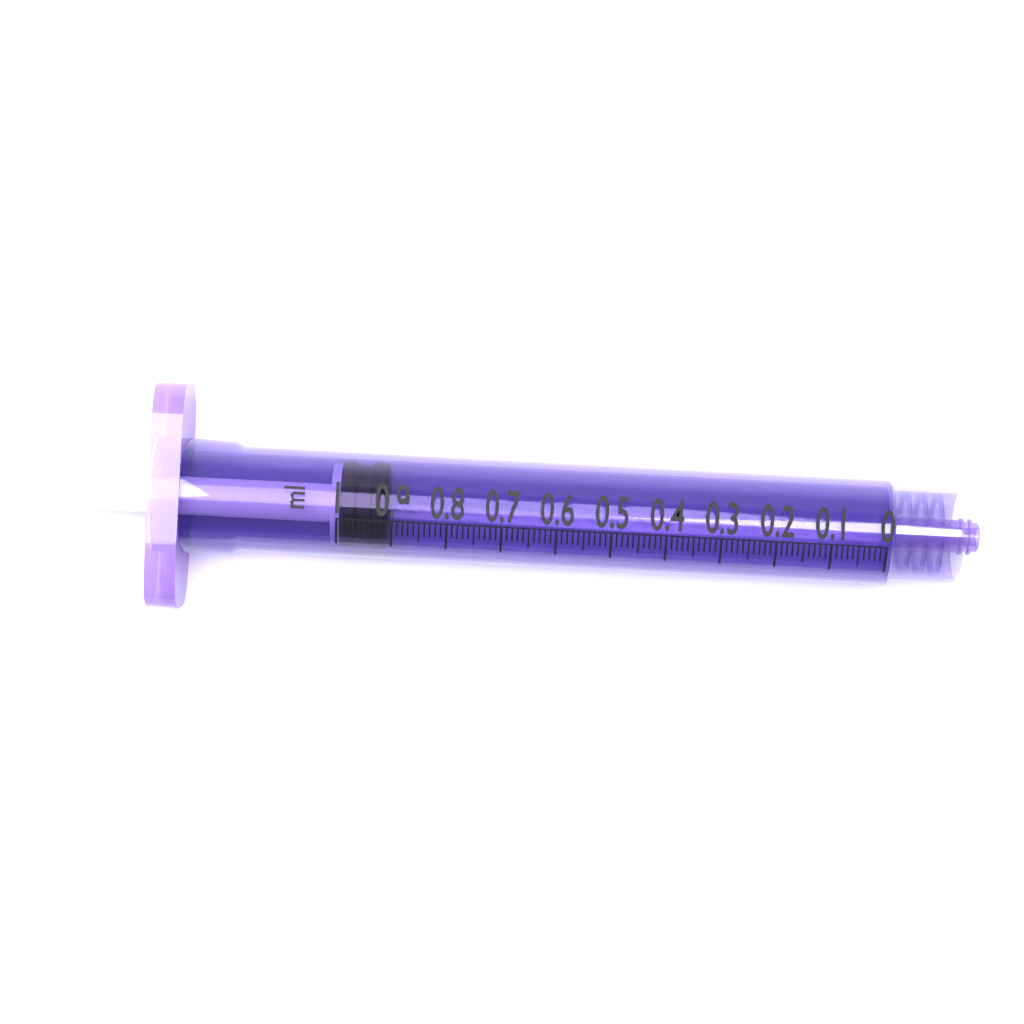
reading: 0.91 ml
